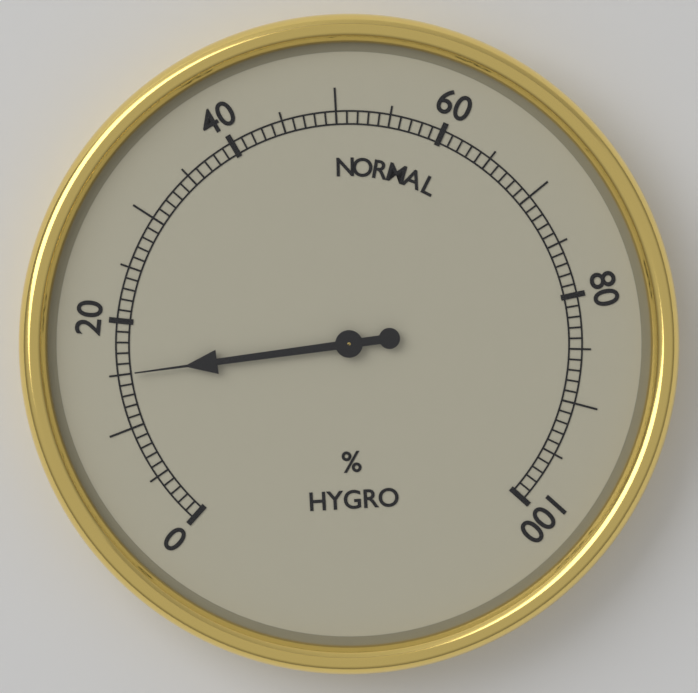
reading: 15 %
